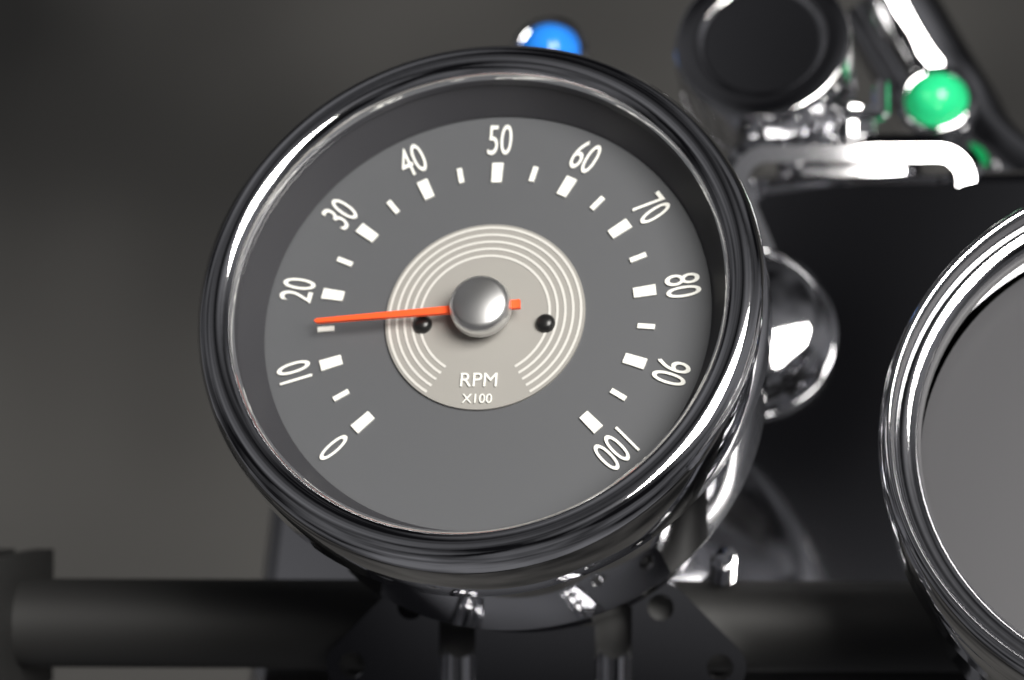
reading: 1500 RPM
